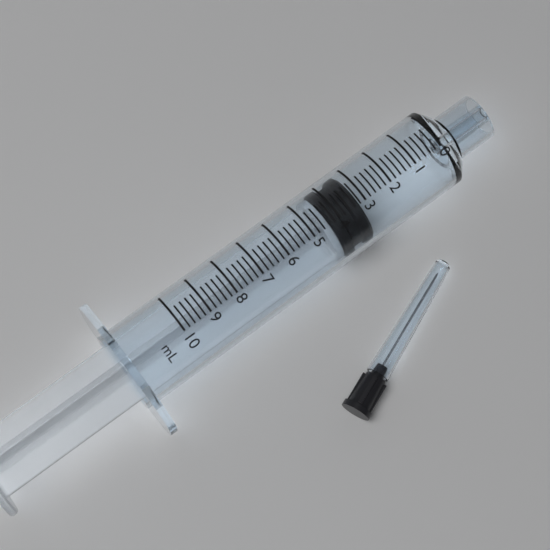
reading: 3.2 ml
